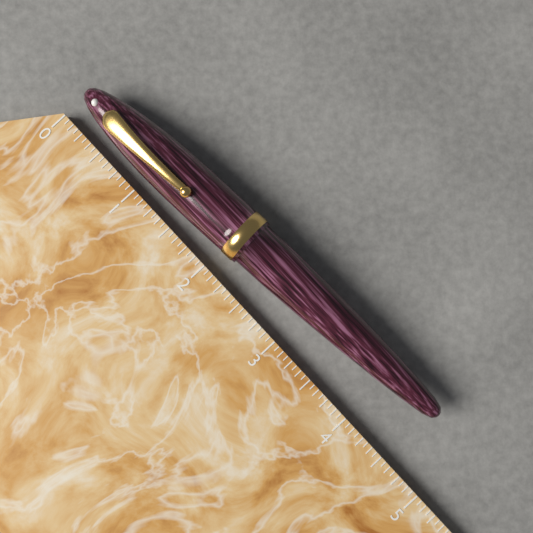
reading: 4.5625 (no unit)
